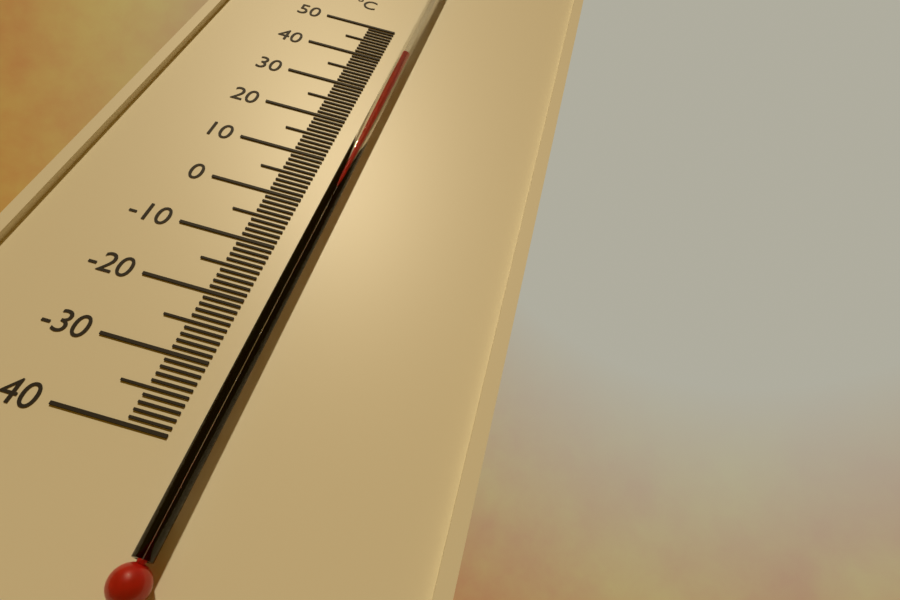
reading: 41 °C
